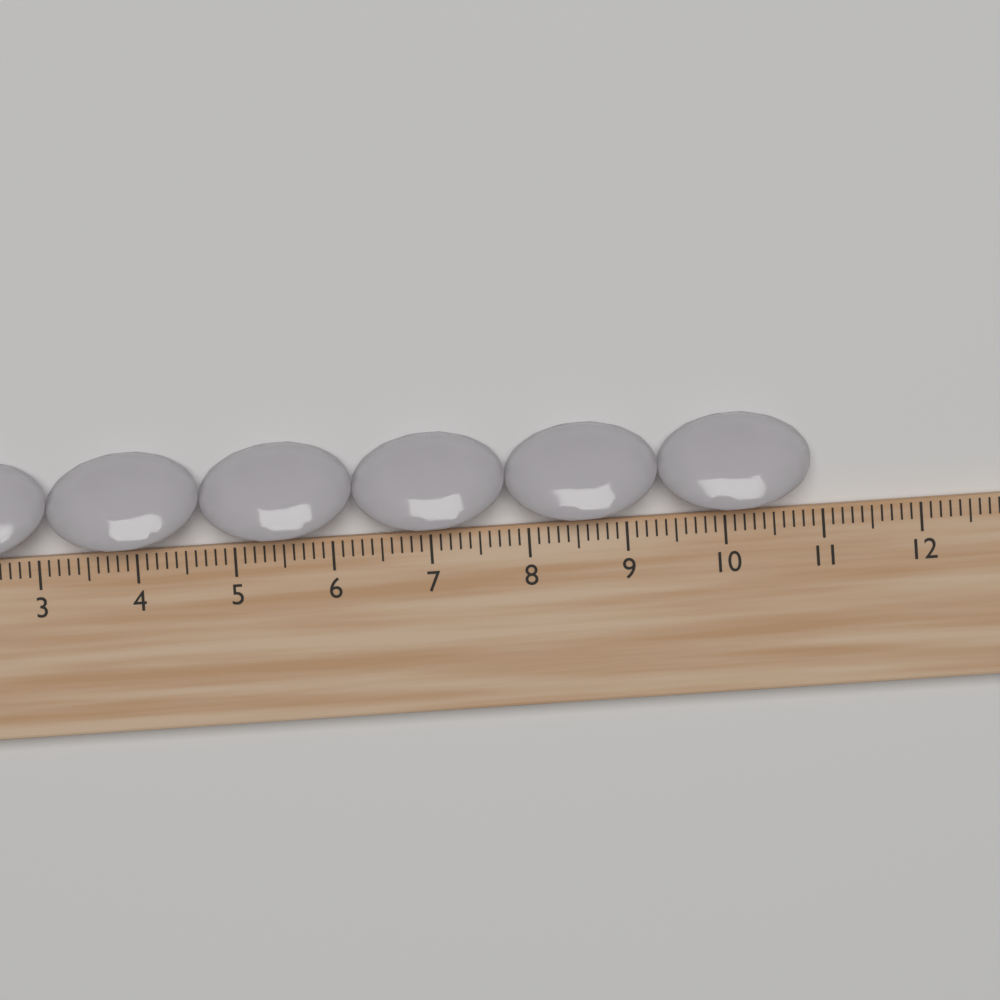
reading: 10.9 cm
